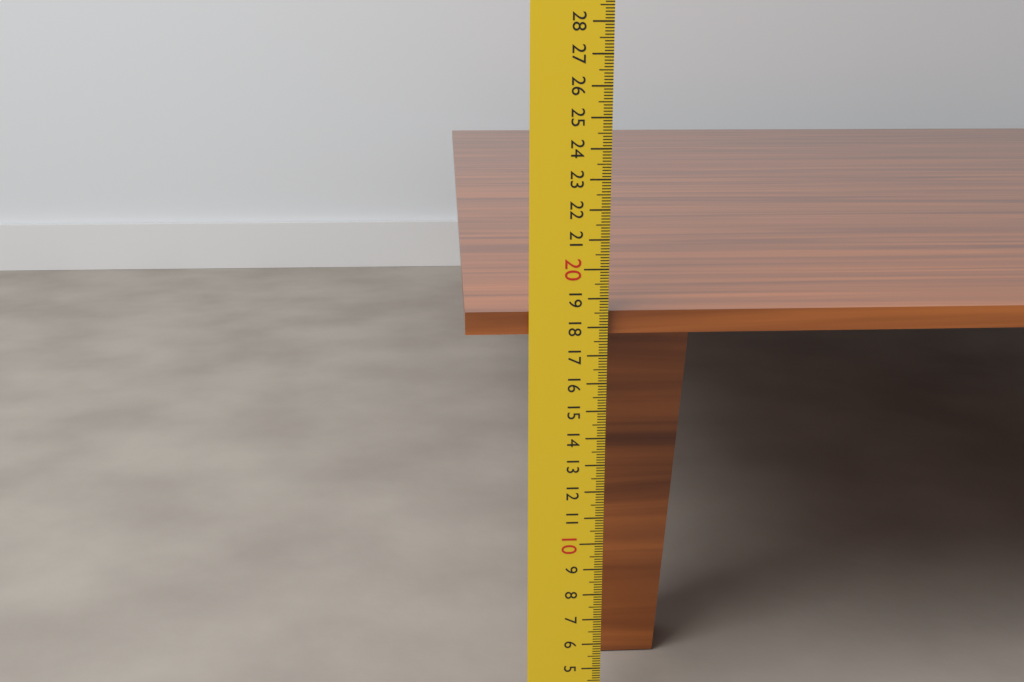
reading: 18.5 cm
